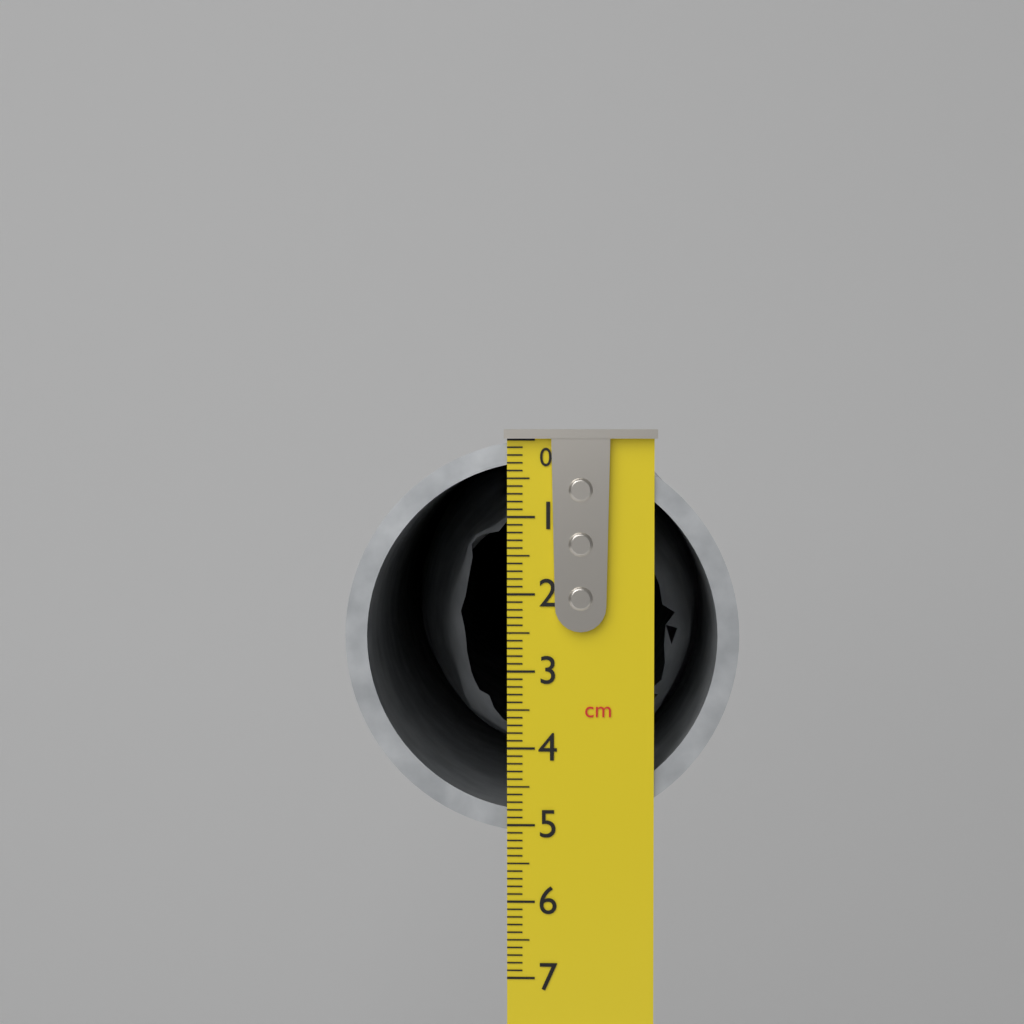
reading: 5.1 cm
